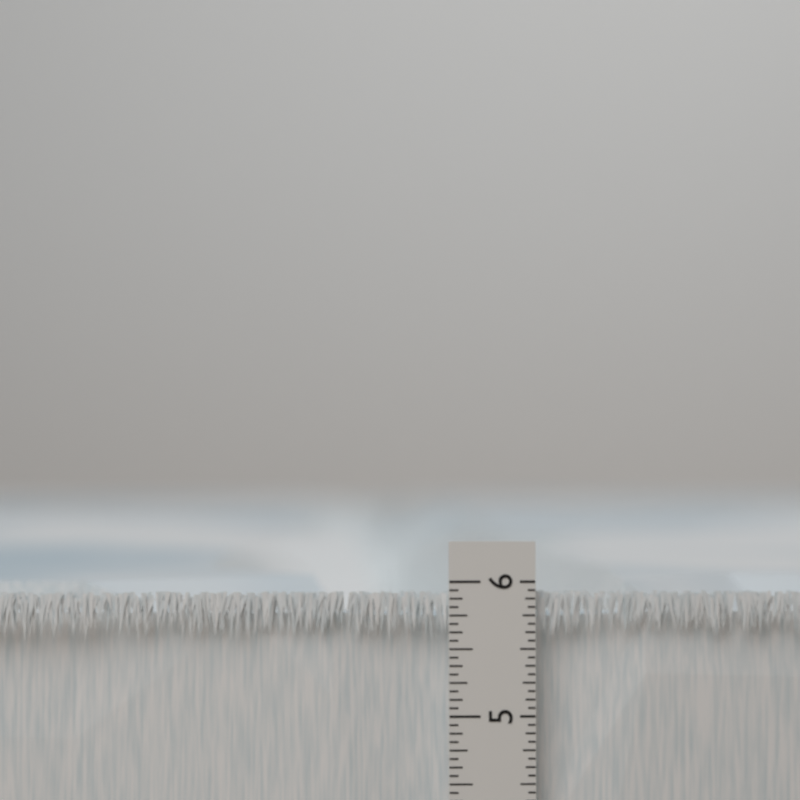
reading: 5.9375 in
